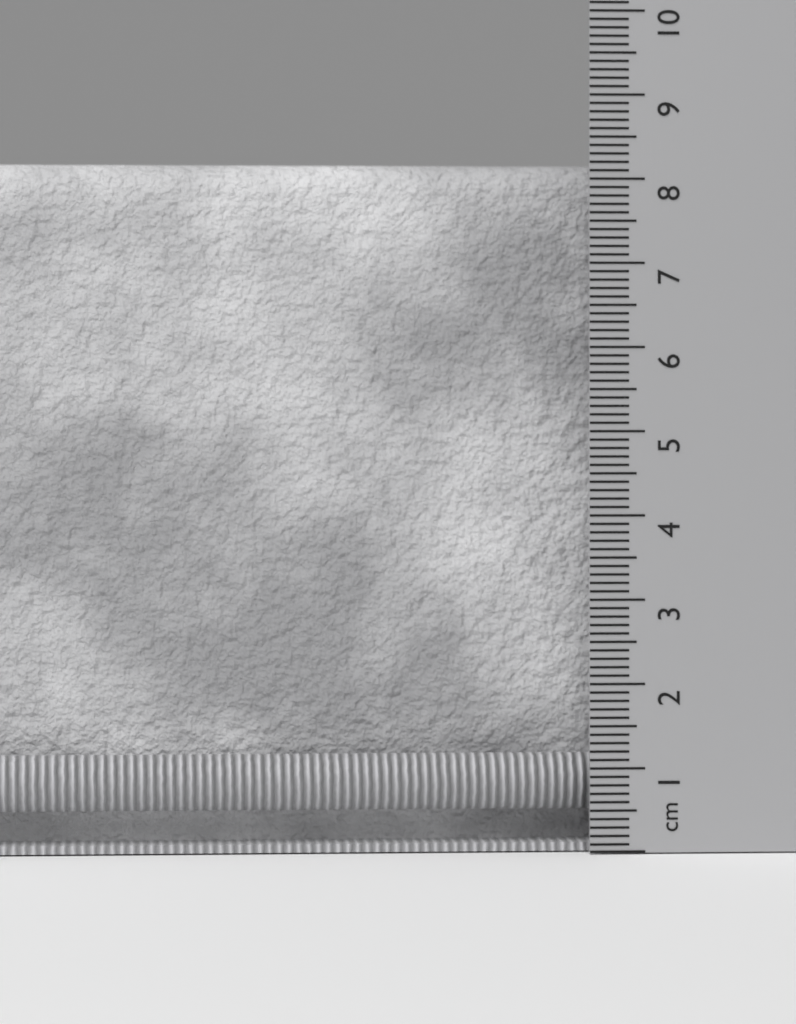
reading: 8.2 cm
